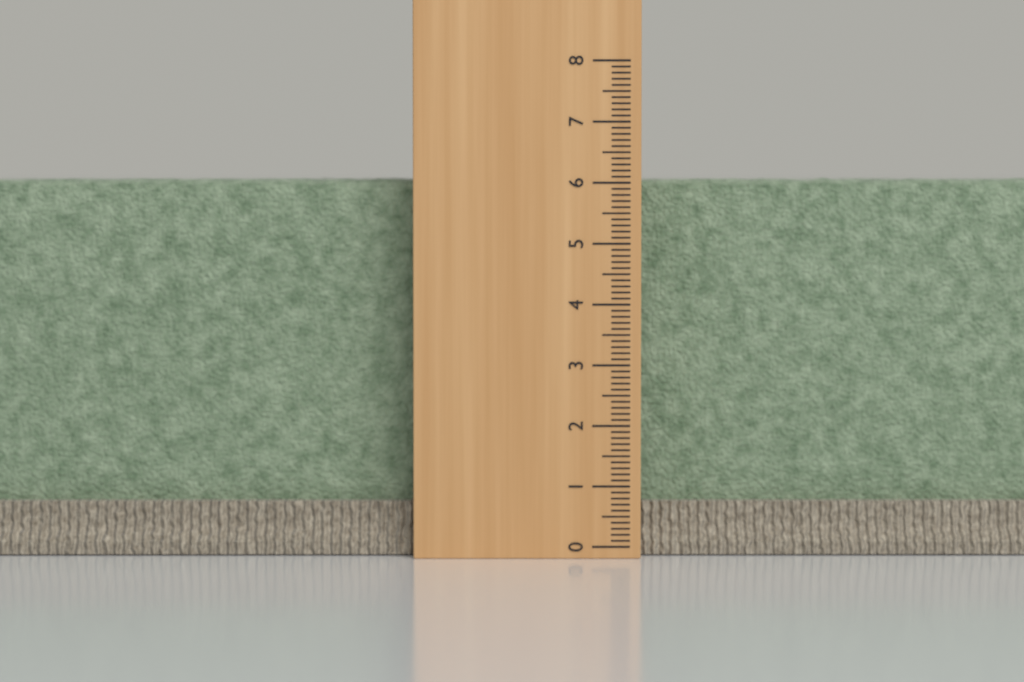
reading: 6.1 (no unit)
